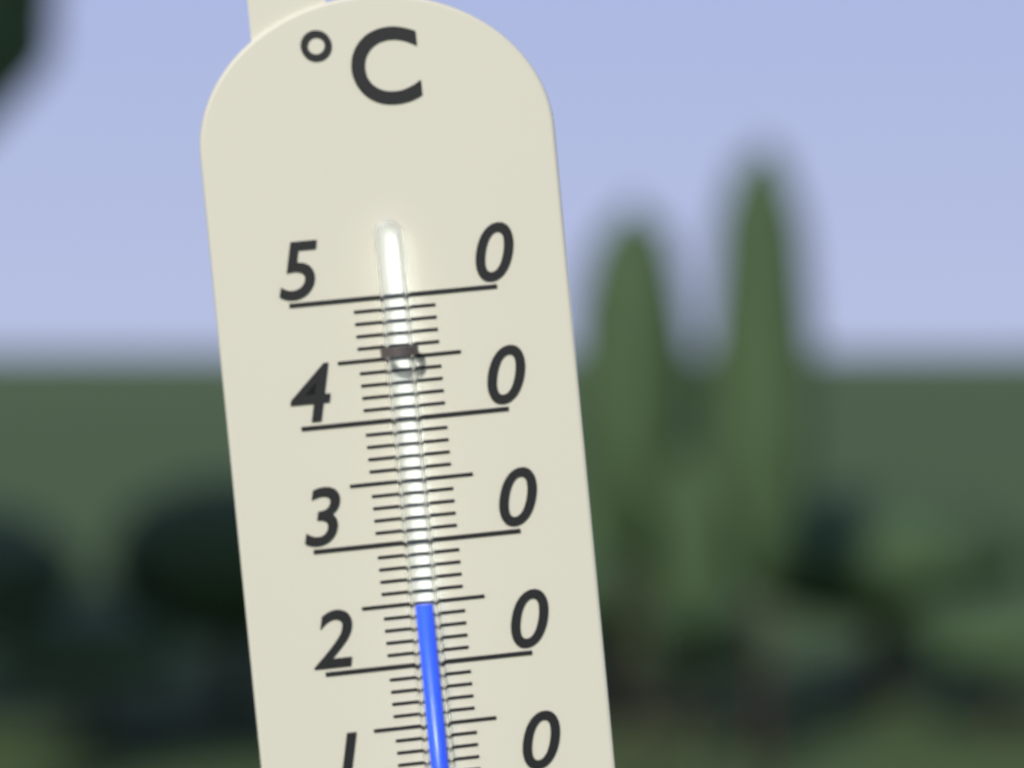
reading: 25 °C
